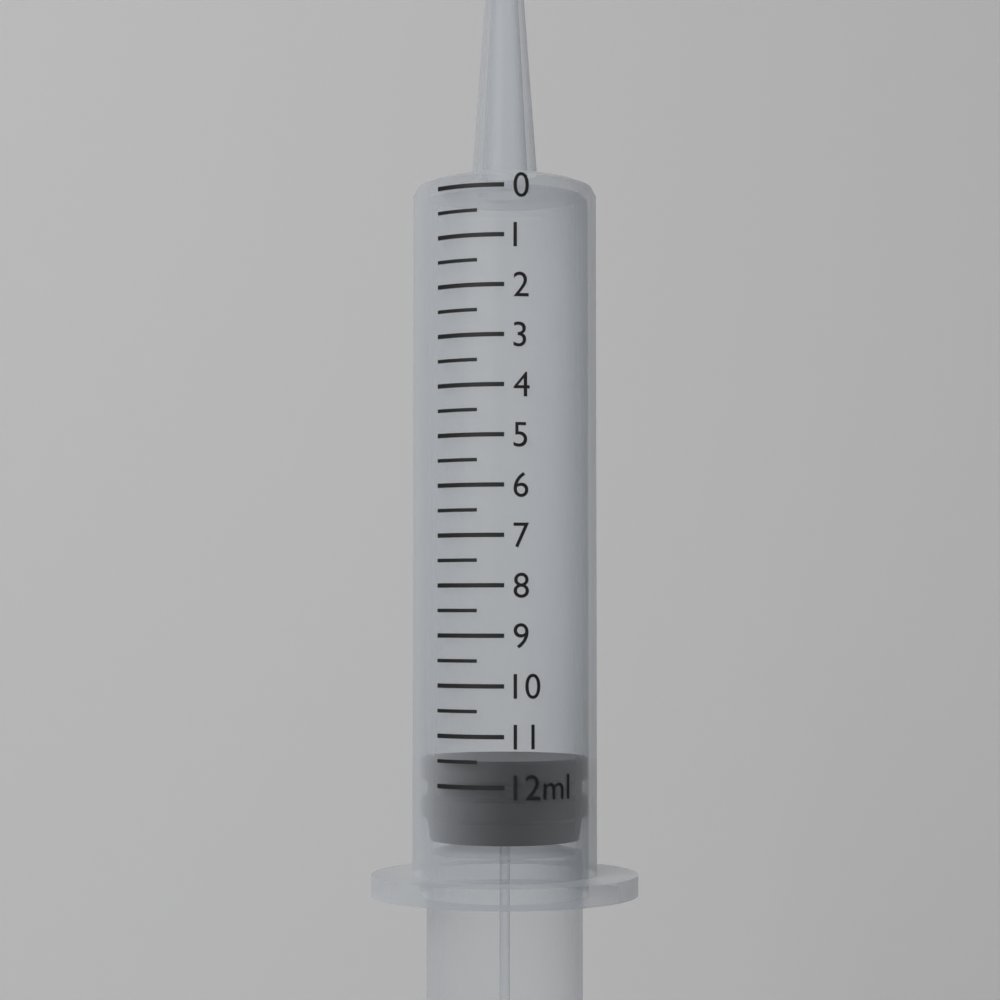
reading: 11.5 ml
